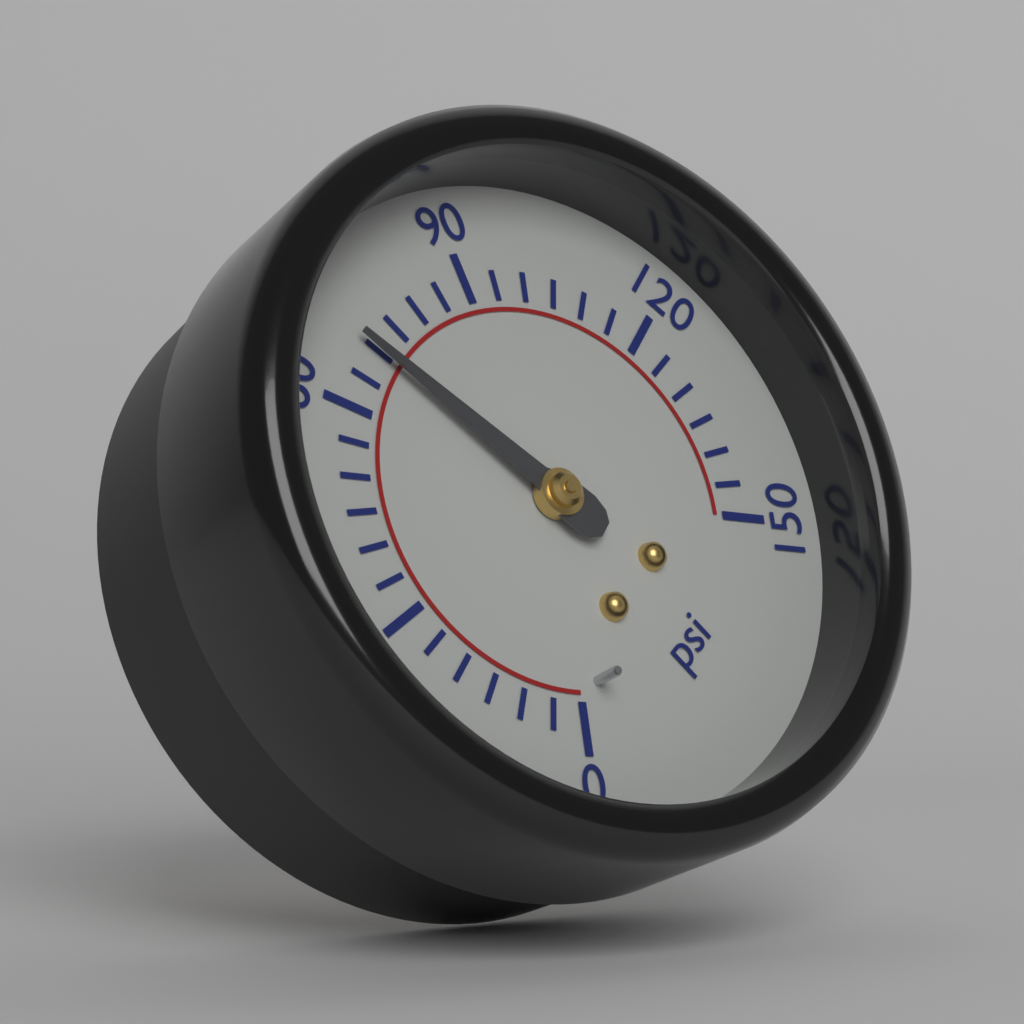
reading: 70 psi
